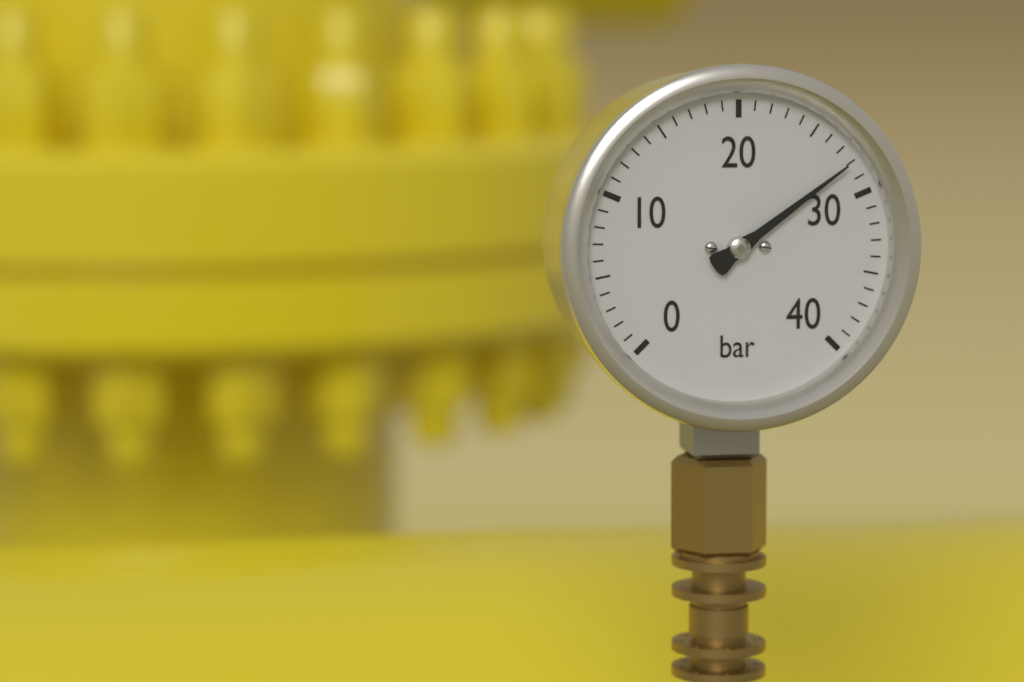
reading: 28 bar
